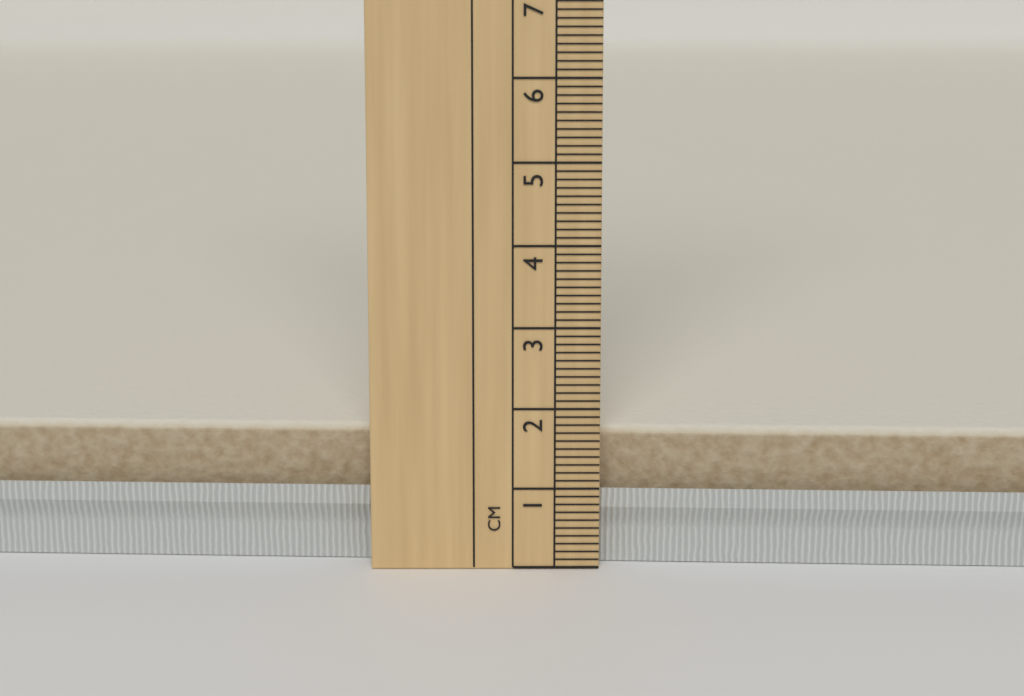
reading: 1.7 cm
